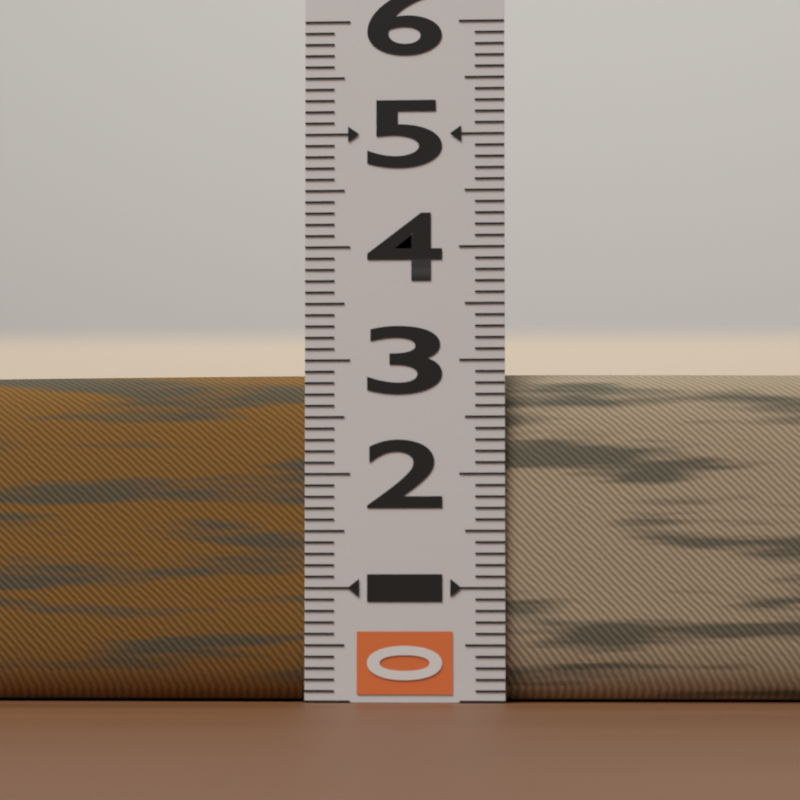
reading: 2.9 (no unit)
